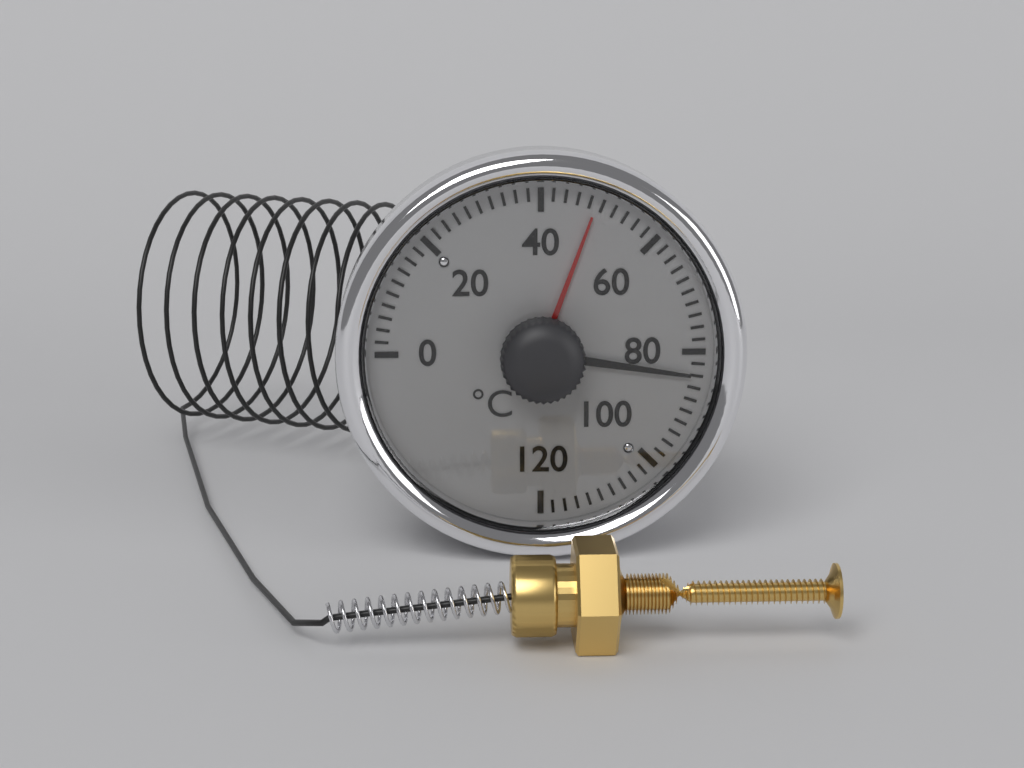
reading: 84 °C
